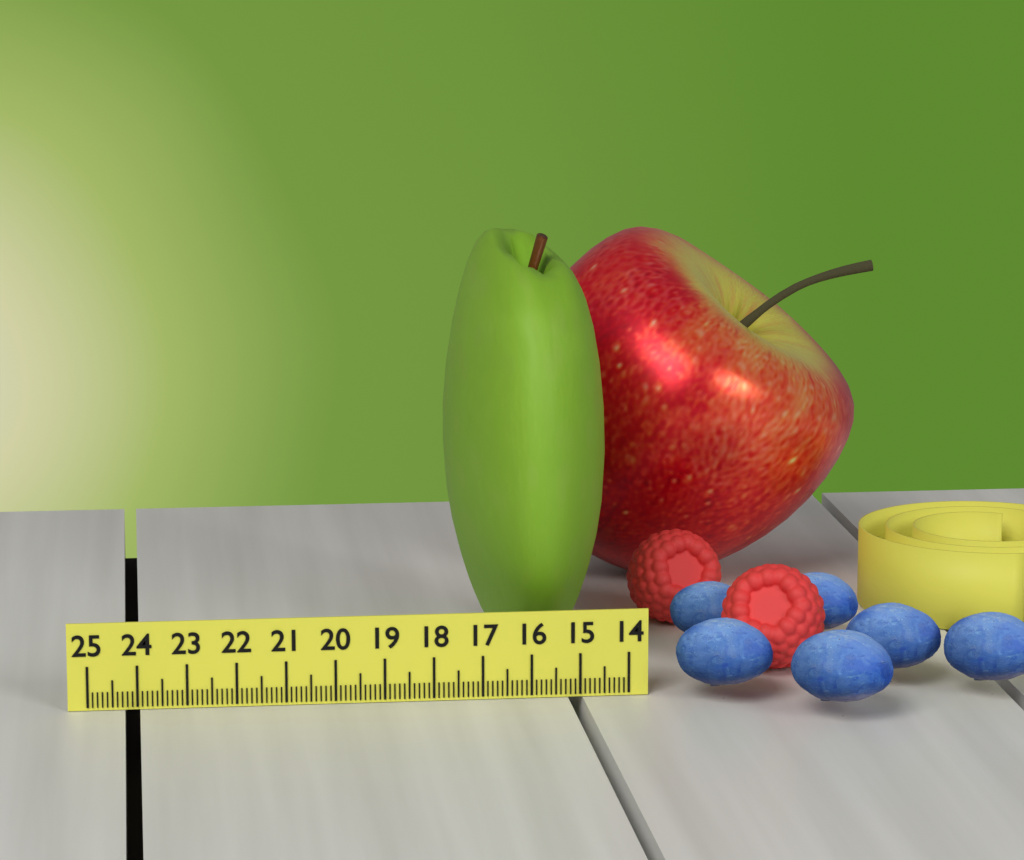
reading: 17.3 (no unit)
